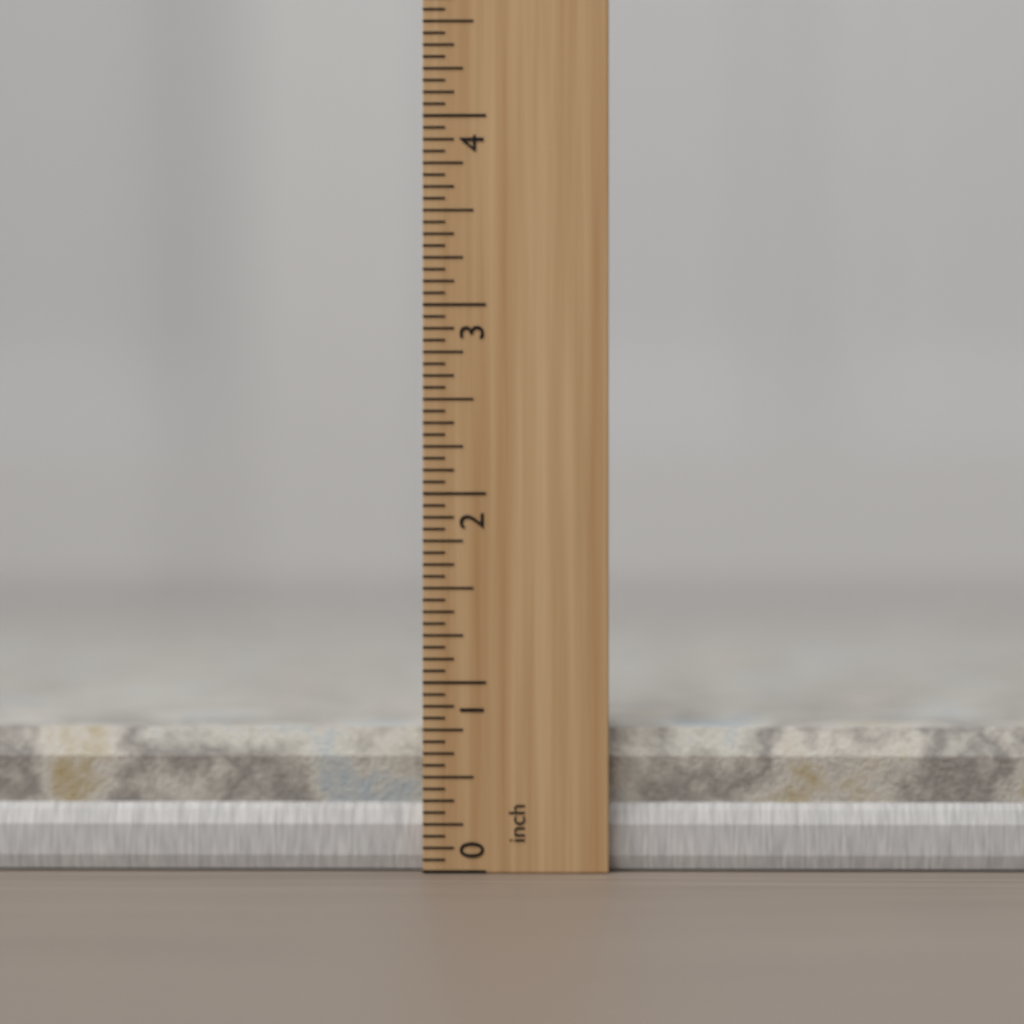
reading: 0.7500 inch
